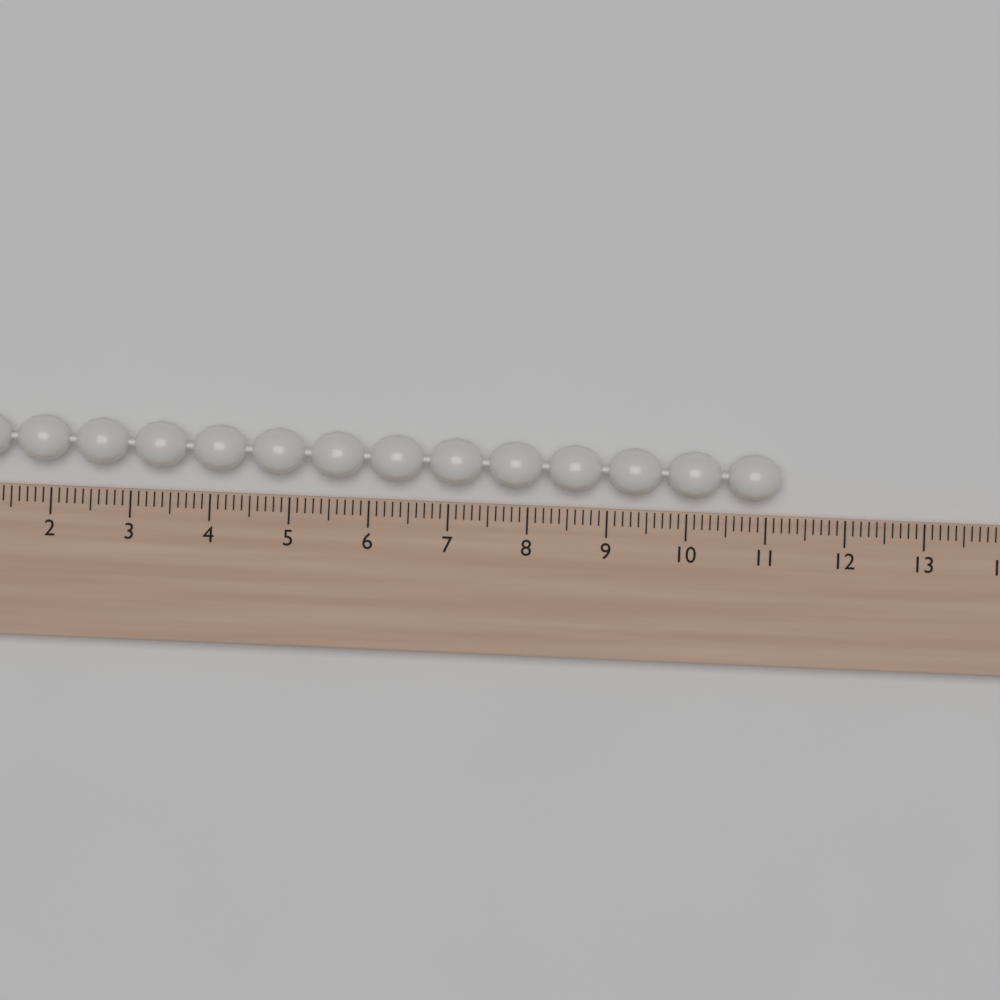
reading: 11.2 (no unit)
